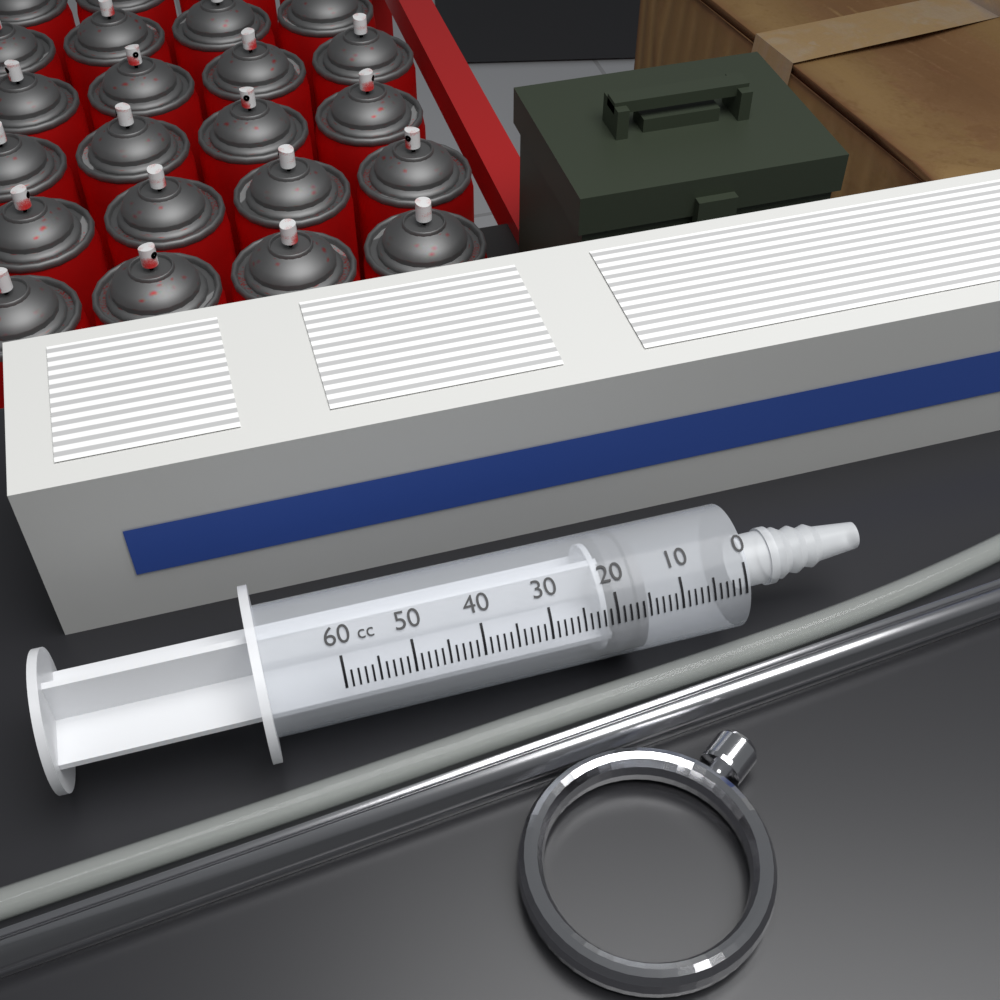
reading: 15 cc
